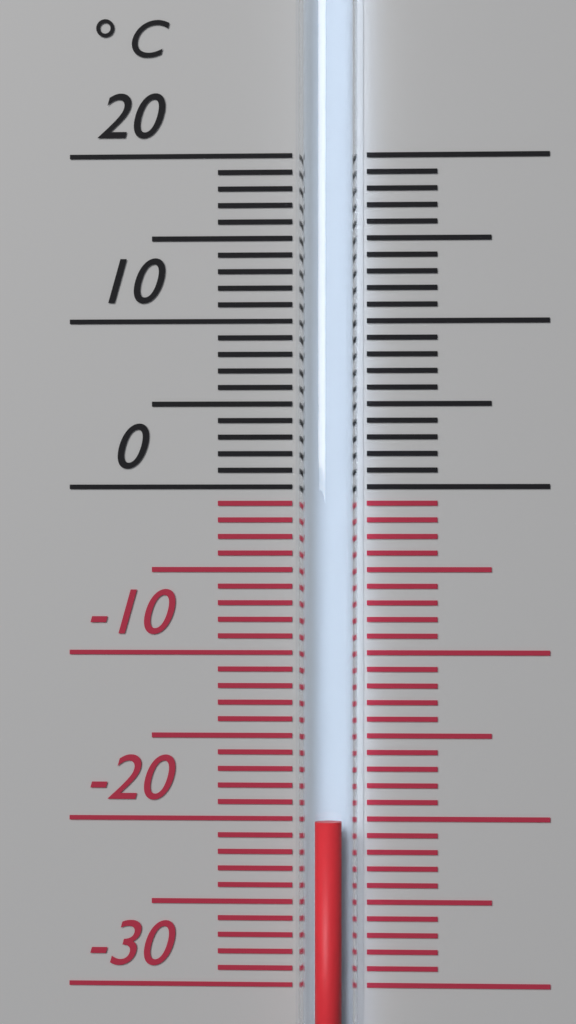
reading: -20 °C
